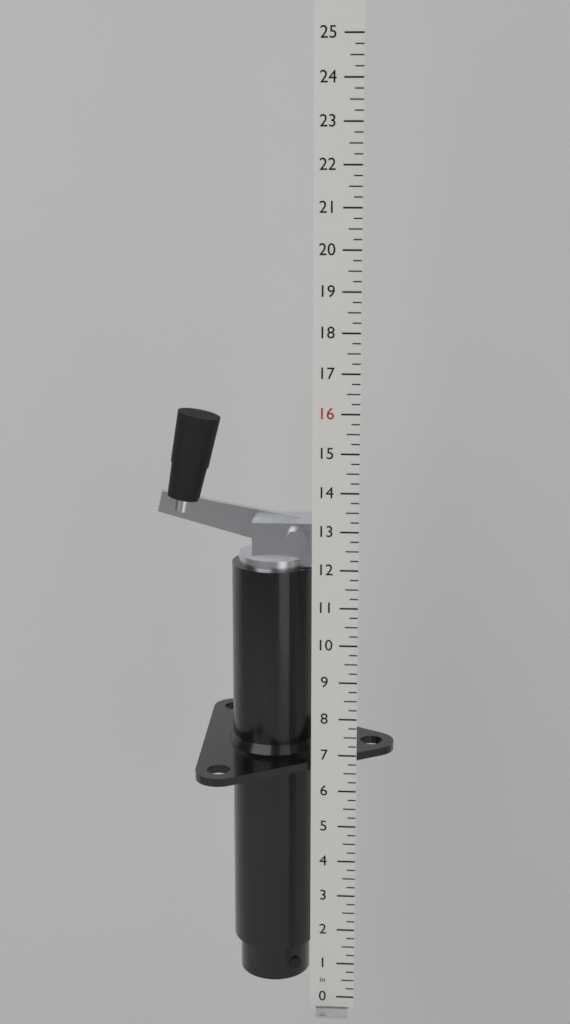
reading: 15.75 in
